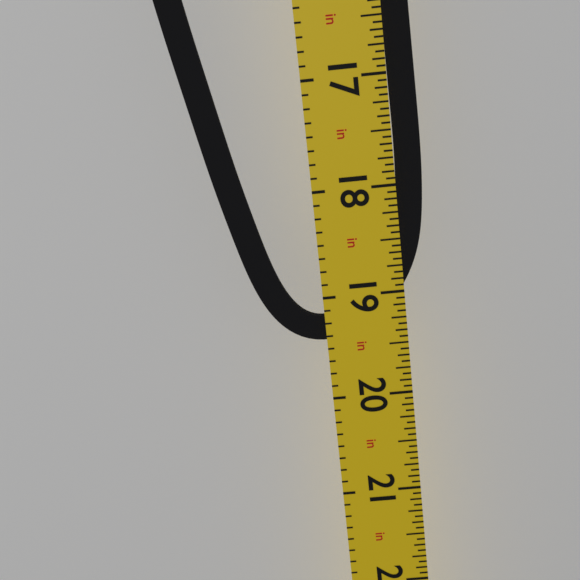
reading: 19.4375 in
